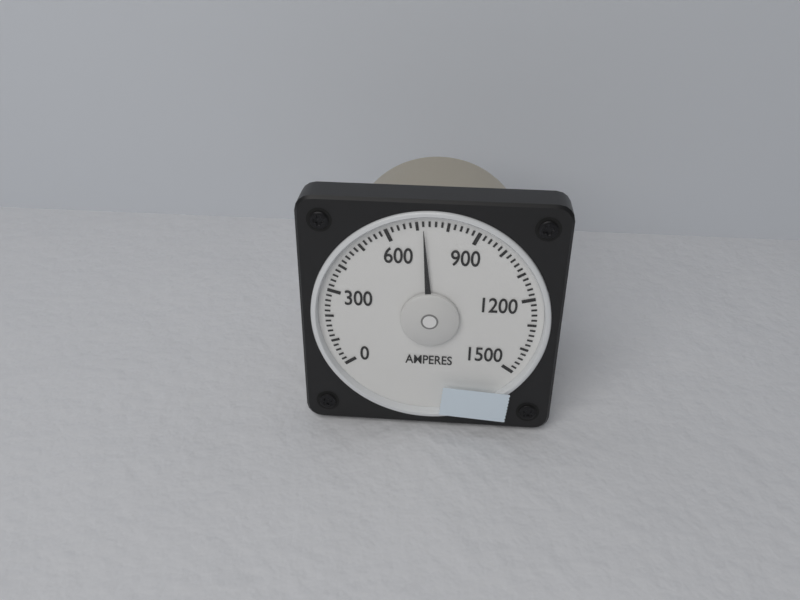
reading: 720 A
